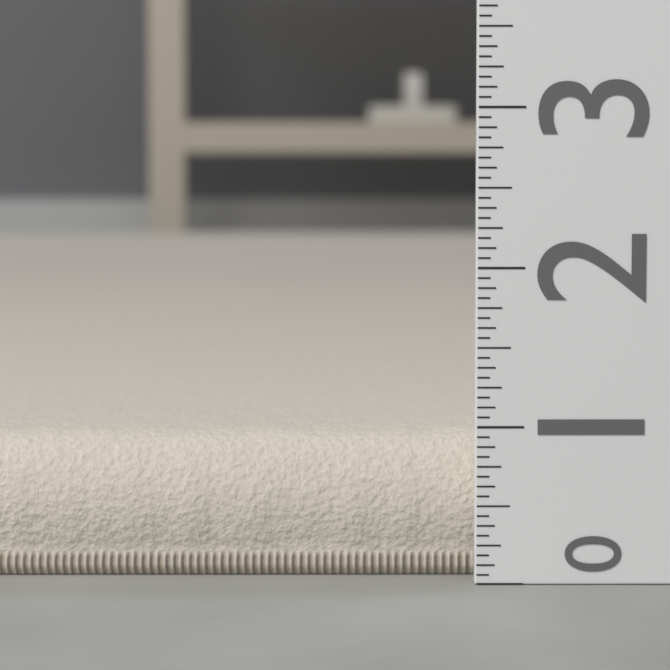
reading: 0.9375 (no unit)
